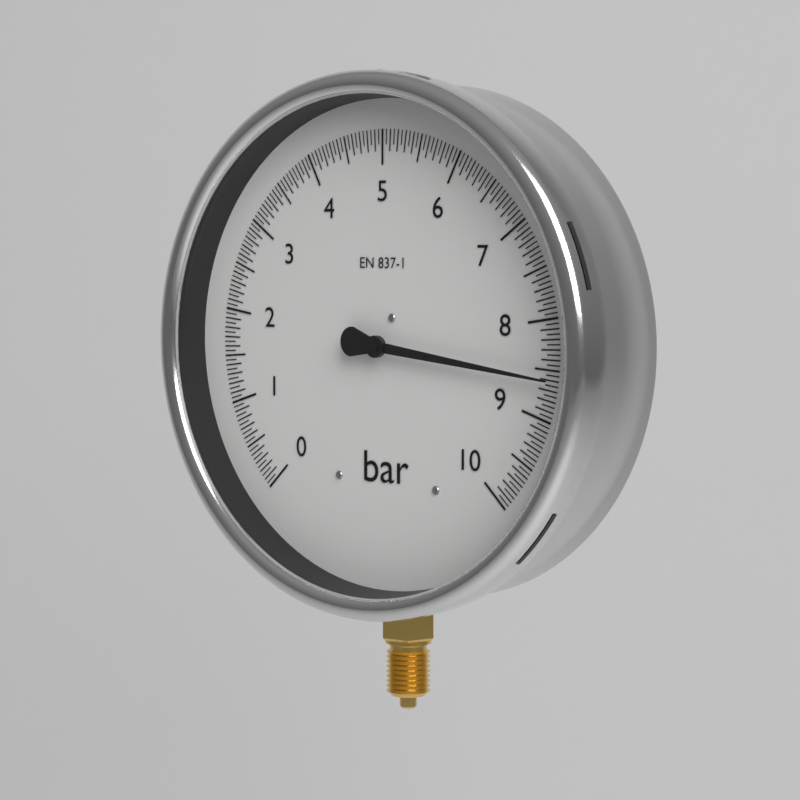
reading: 8.60 bar
